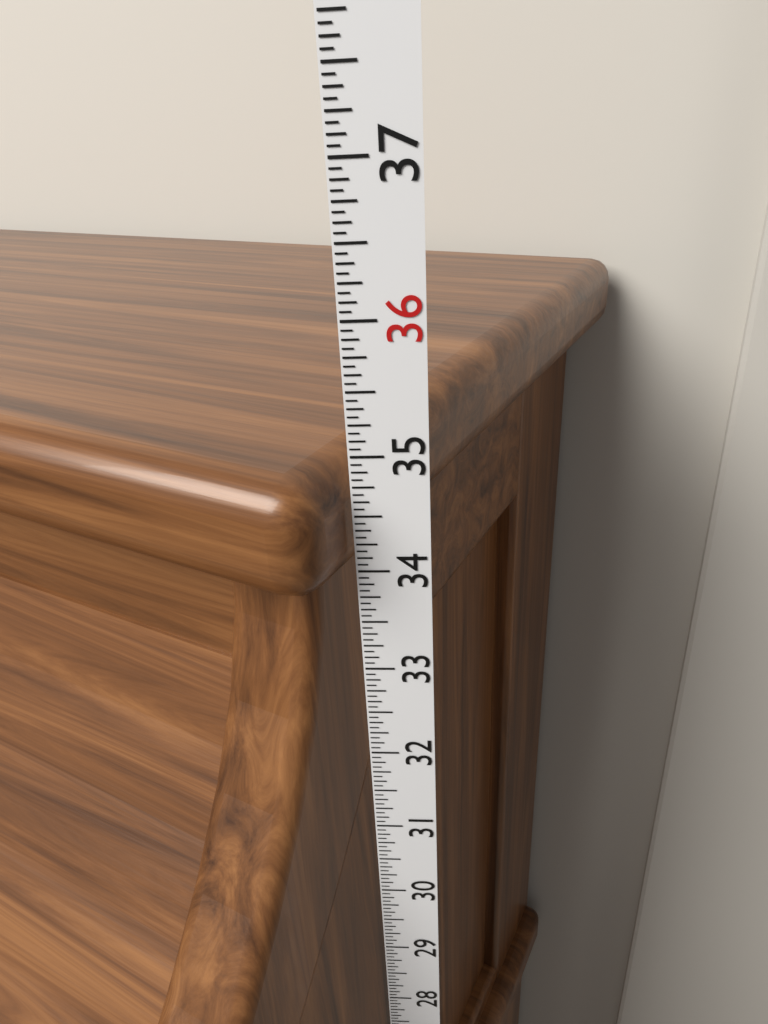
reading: 34.9375 in
